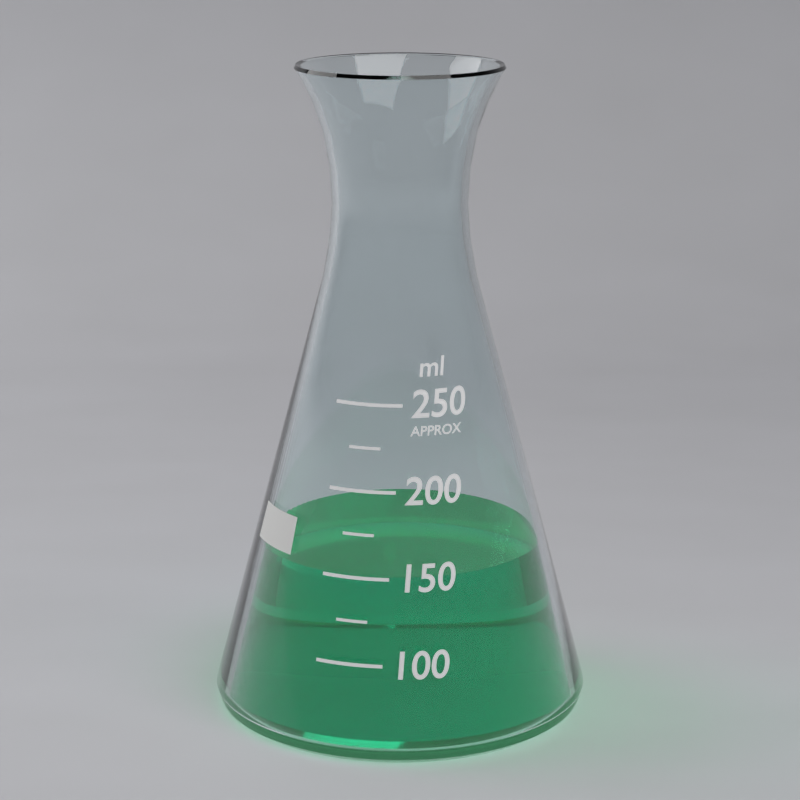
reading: 150 ml
